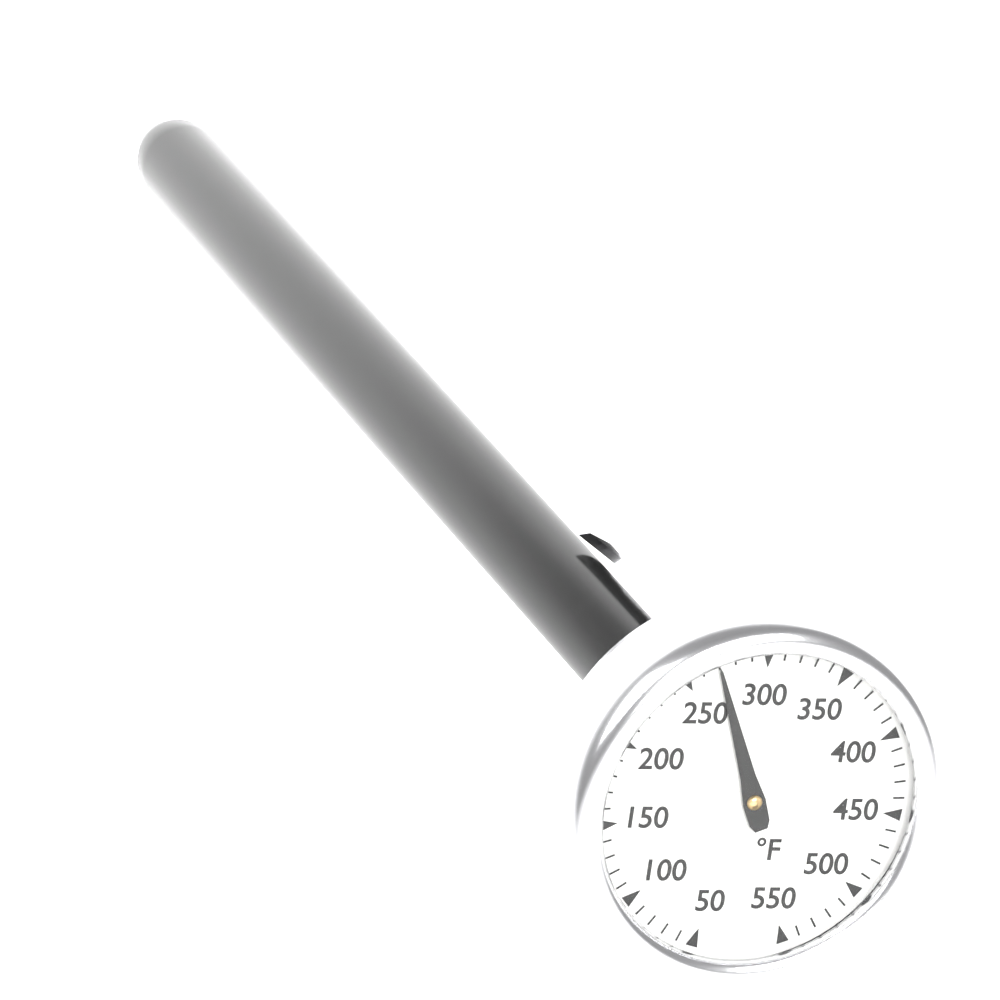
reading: 270 °F
